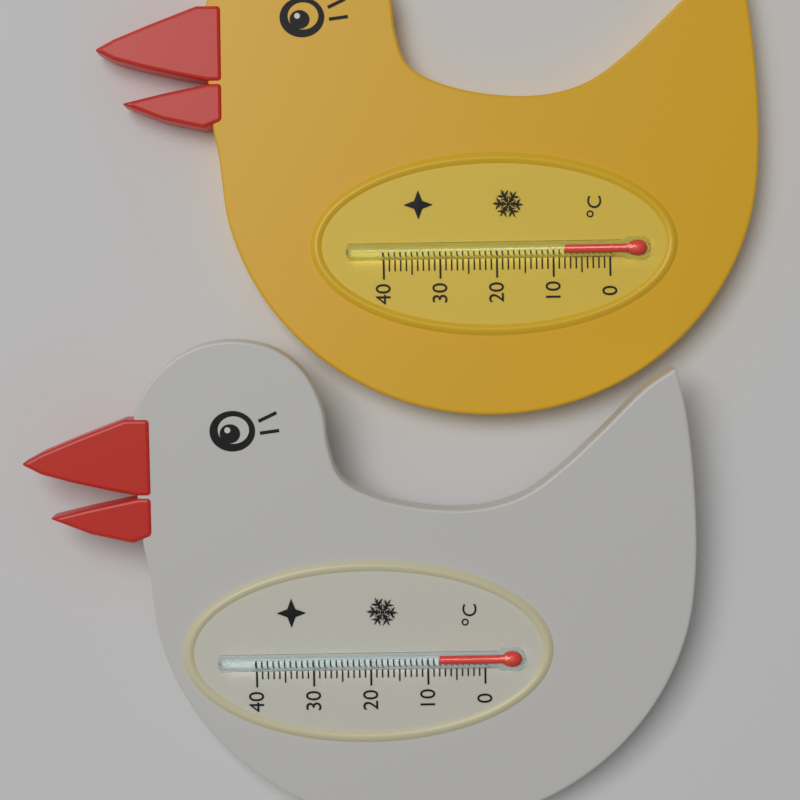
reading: 8 °C
